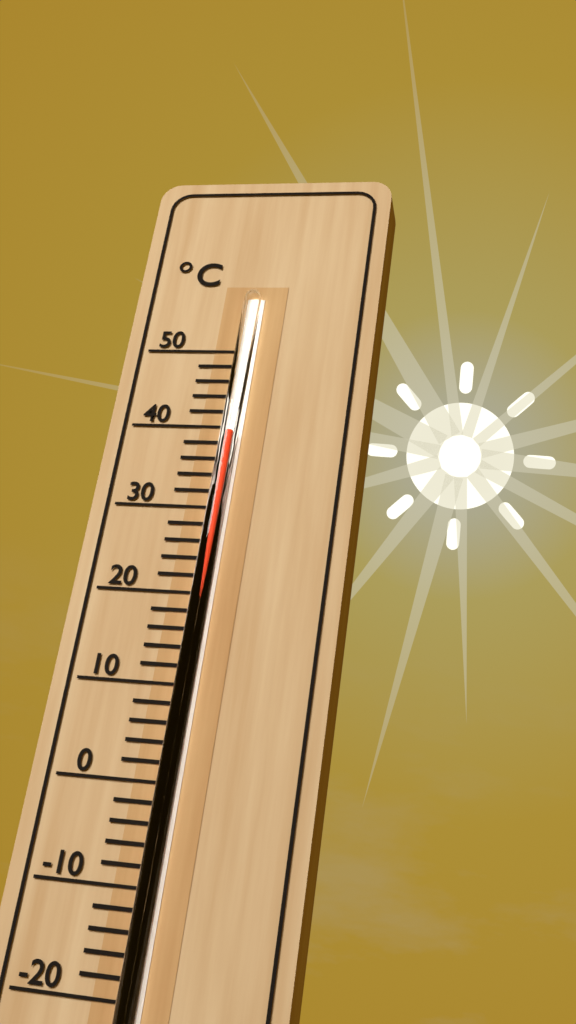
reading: 39 °C
